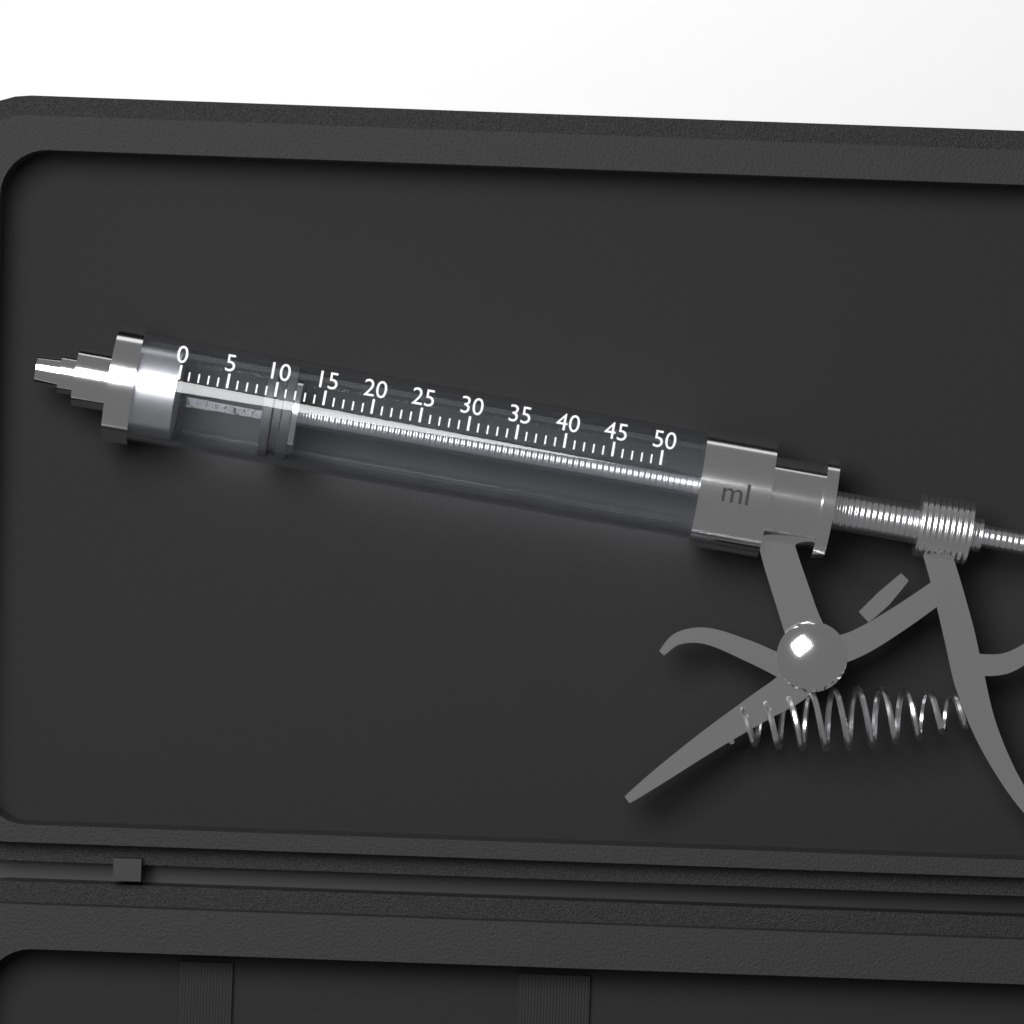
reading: 9 ml
